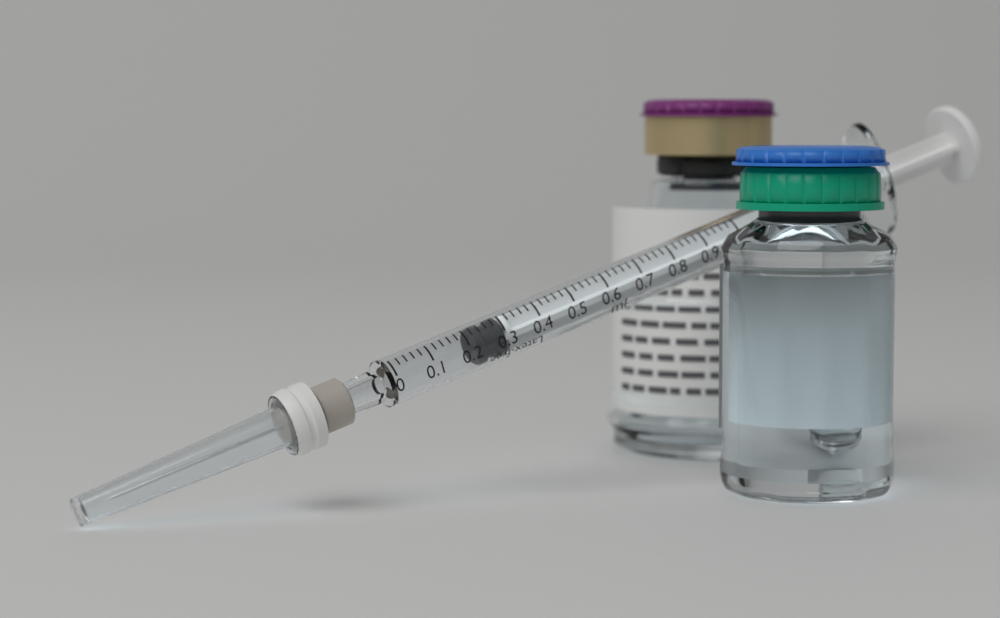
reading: 0.22 ml
